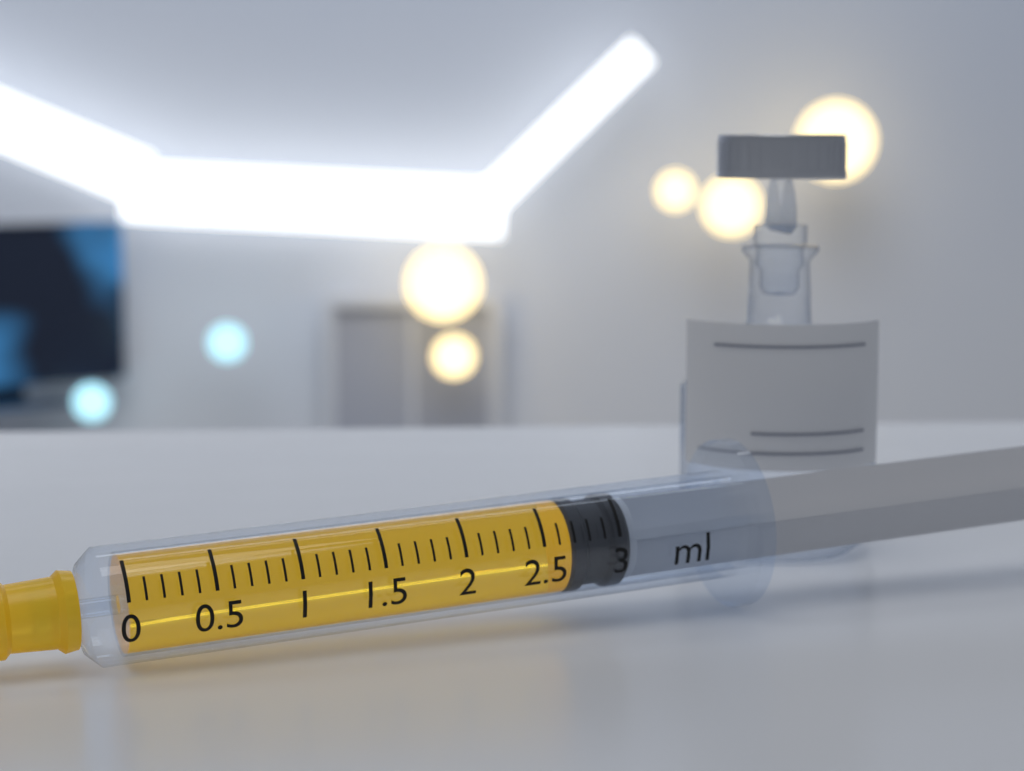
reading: 2.7 ml
